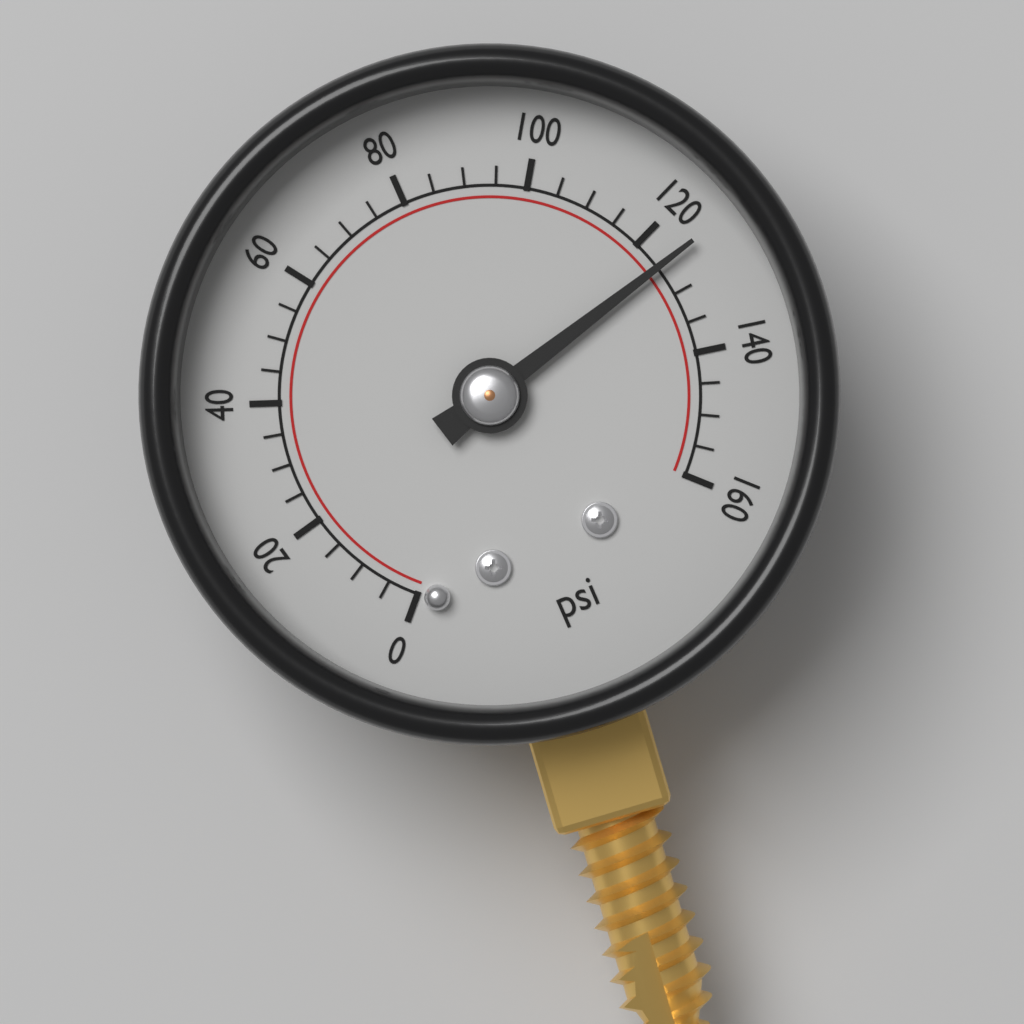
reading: 125 psi
